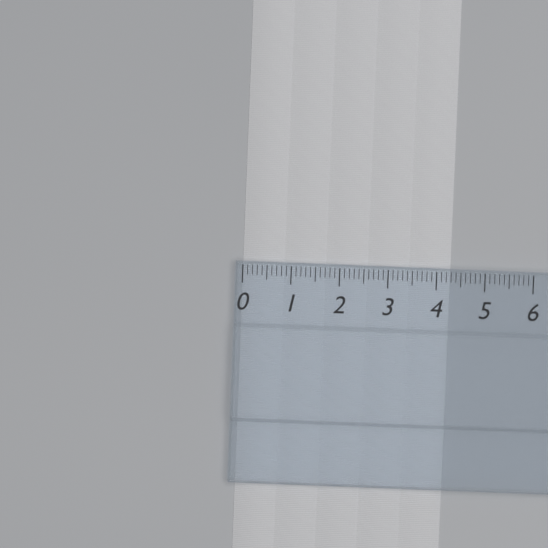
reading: 4.3 (no unit)
